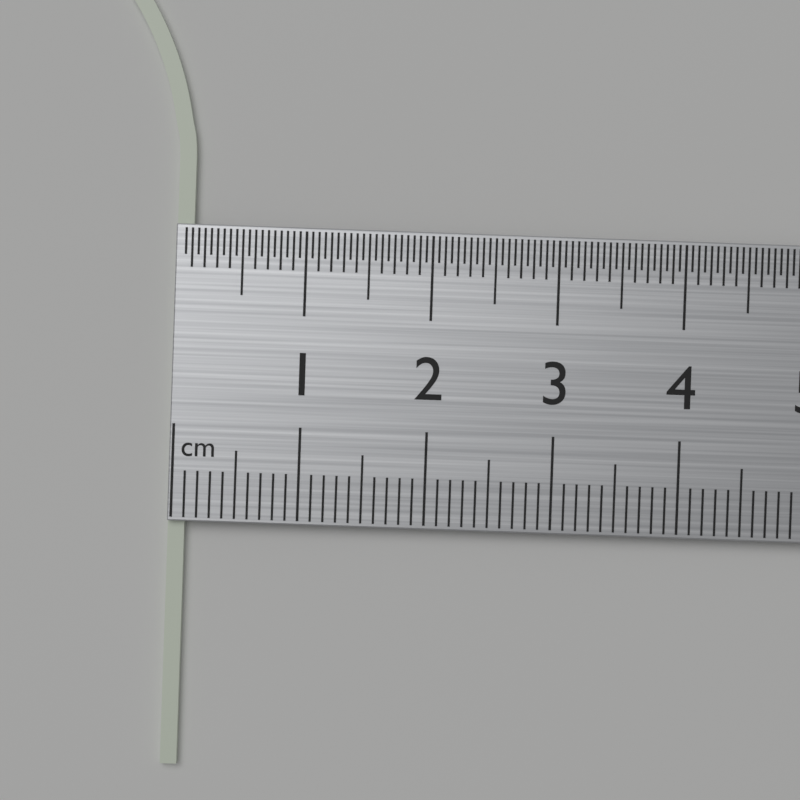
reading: 0.1 cm
